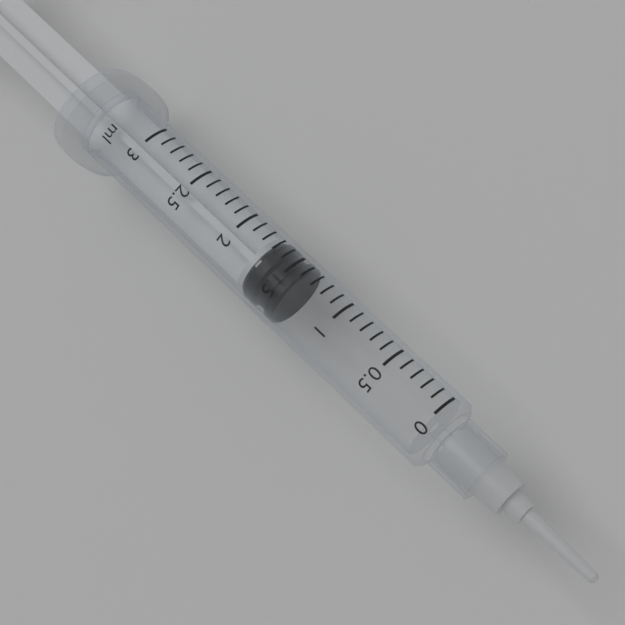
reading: 1.4 ml
